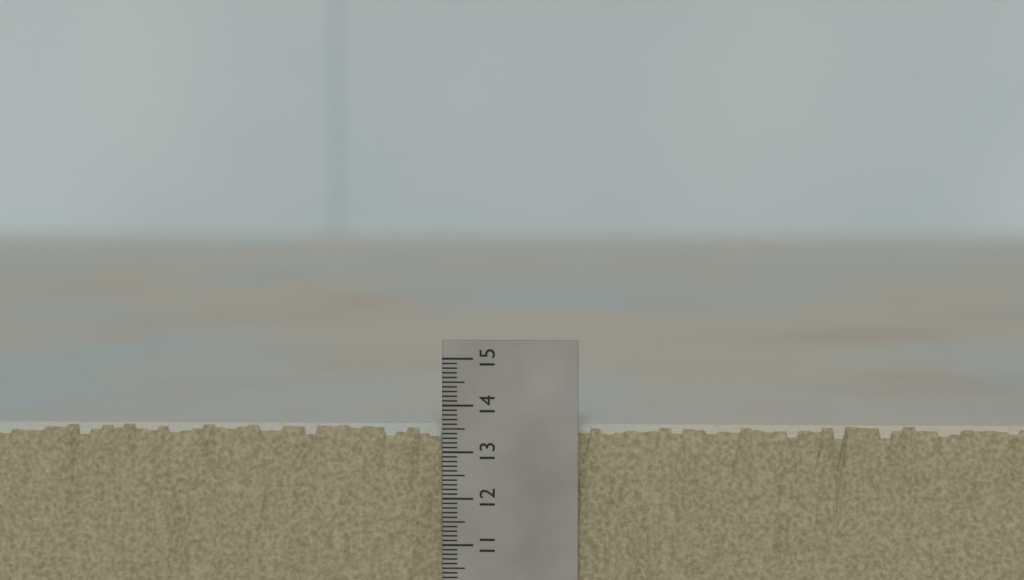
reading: 13.5 (no unit)
